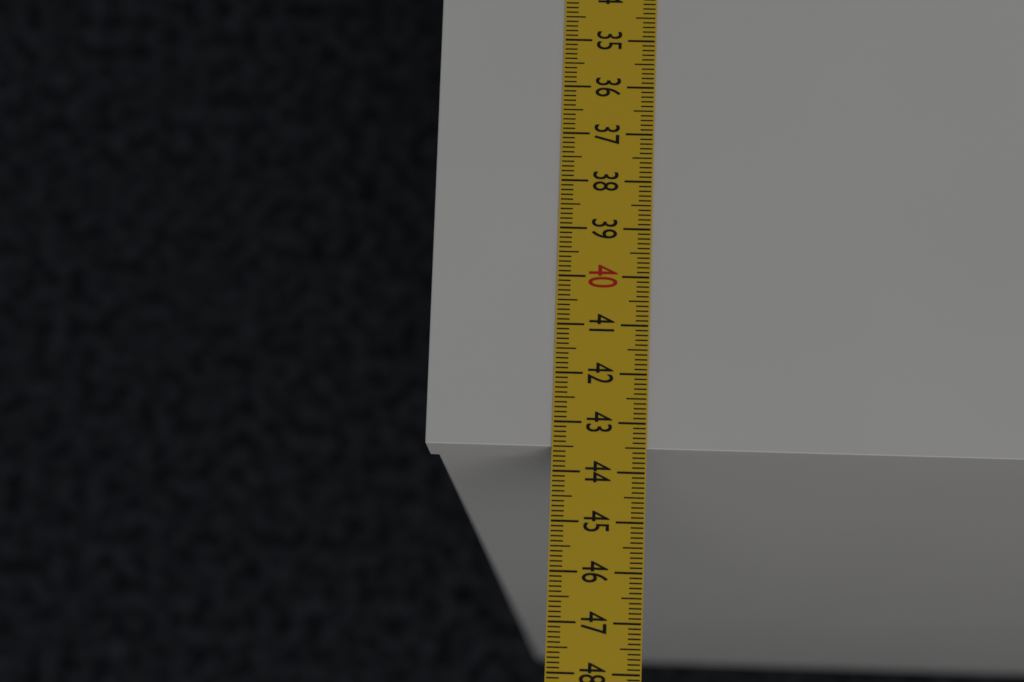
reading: 43.5 cm
